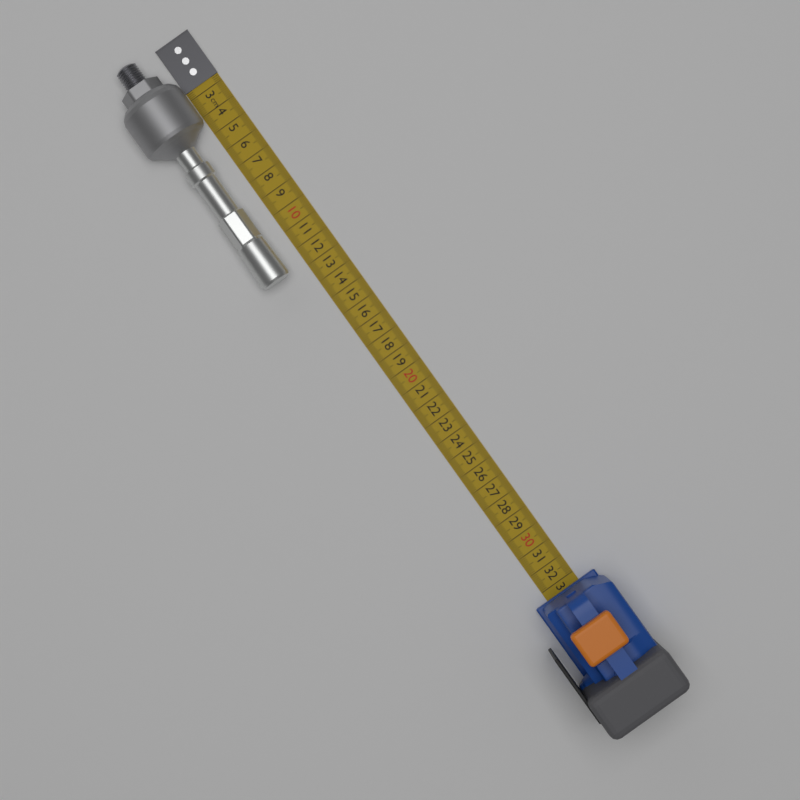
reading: 12.9 cm
